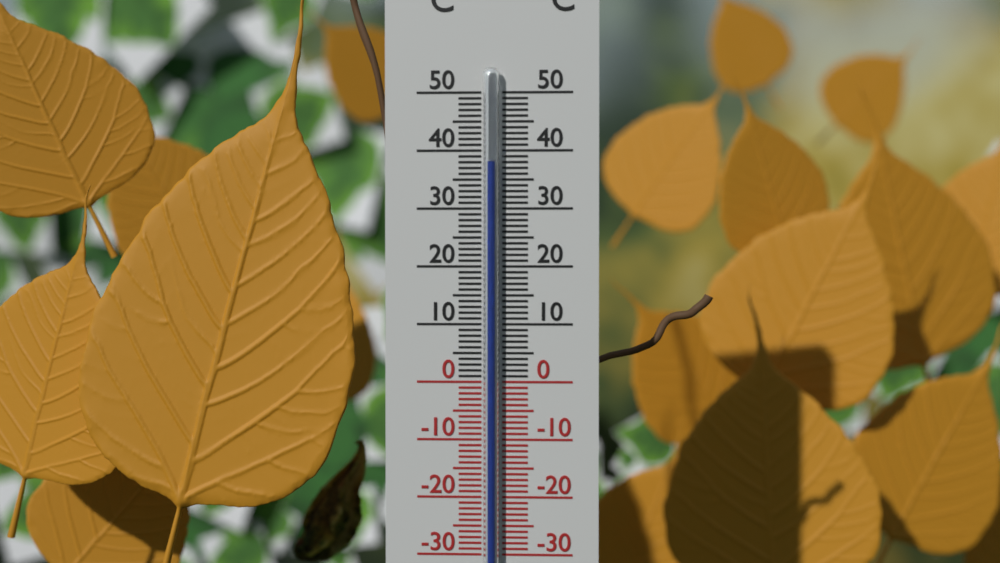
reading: 38 °C
